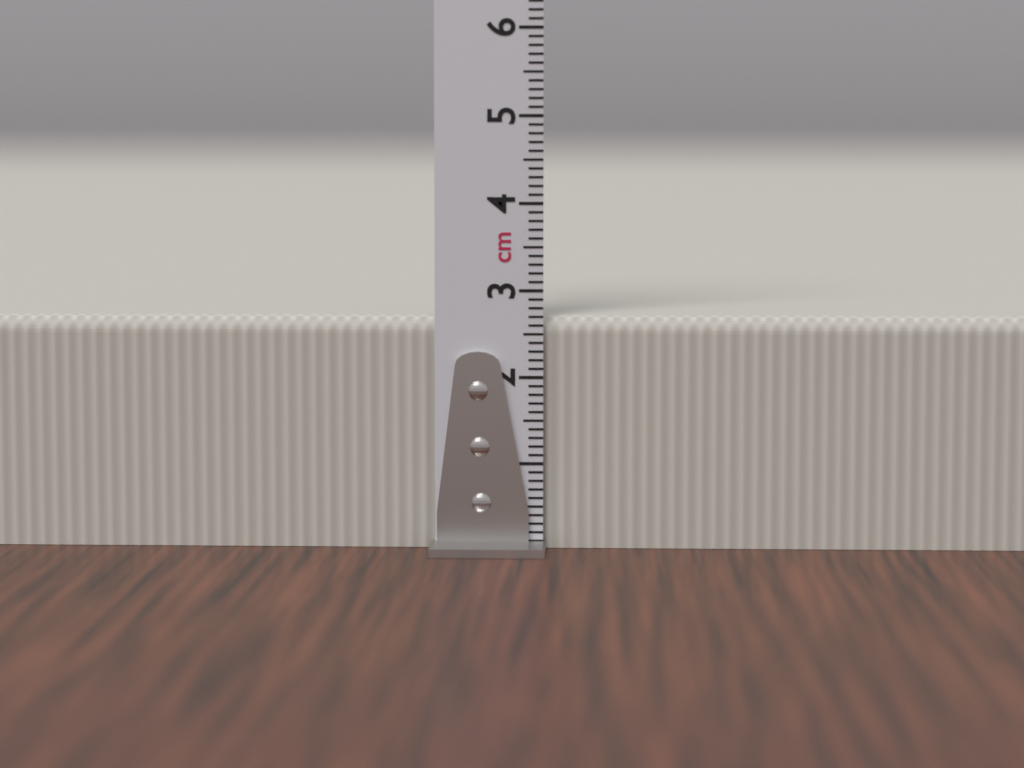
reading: 2.7 cm
